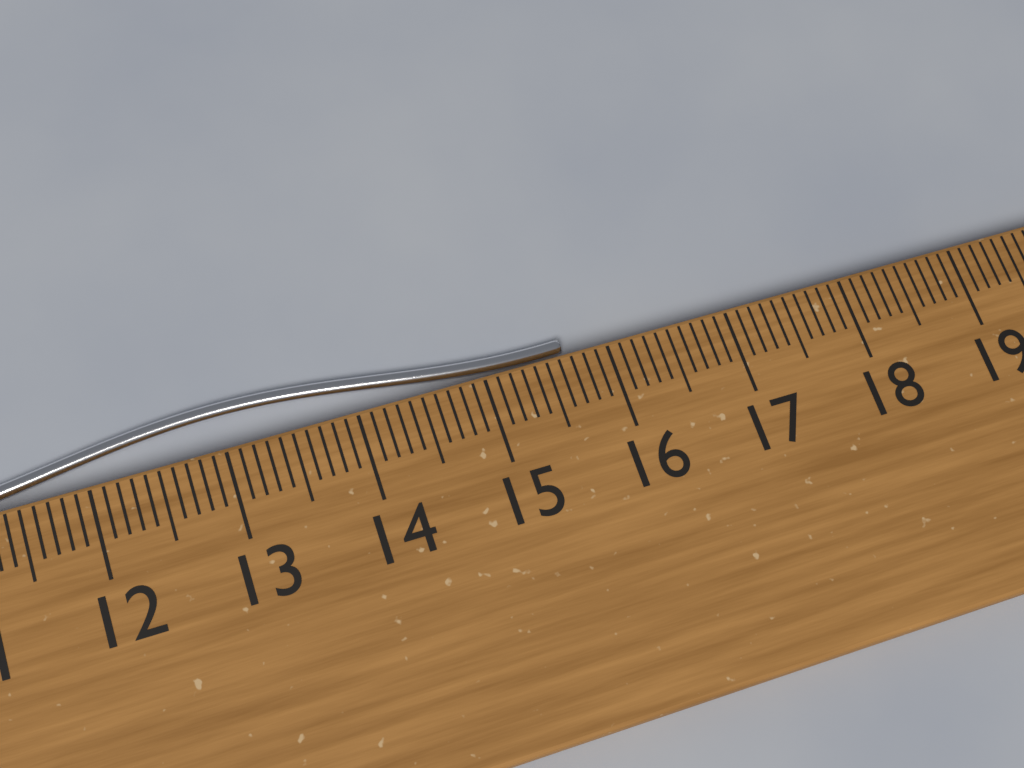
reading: 15.7 cm
